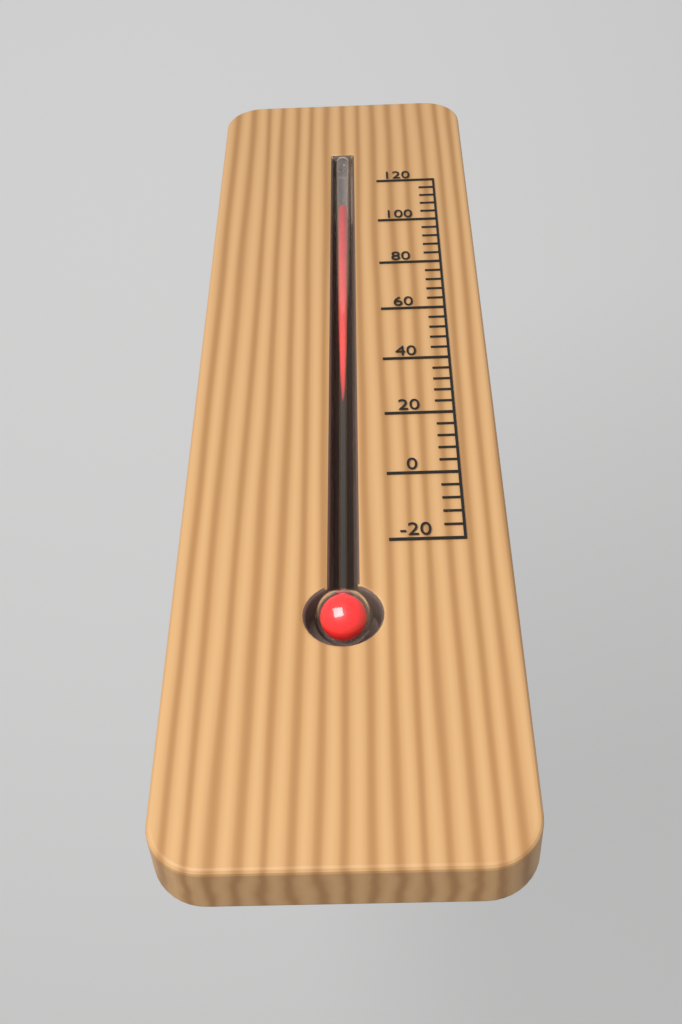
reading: 108 (no unit)
